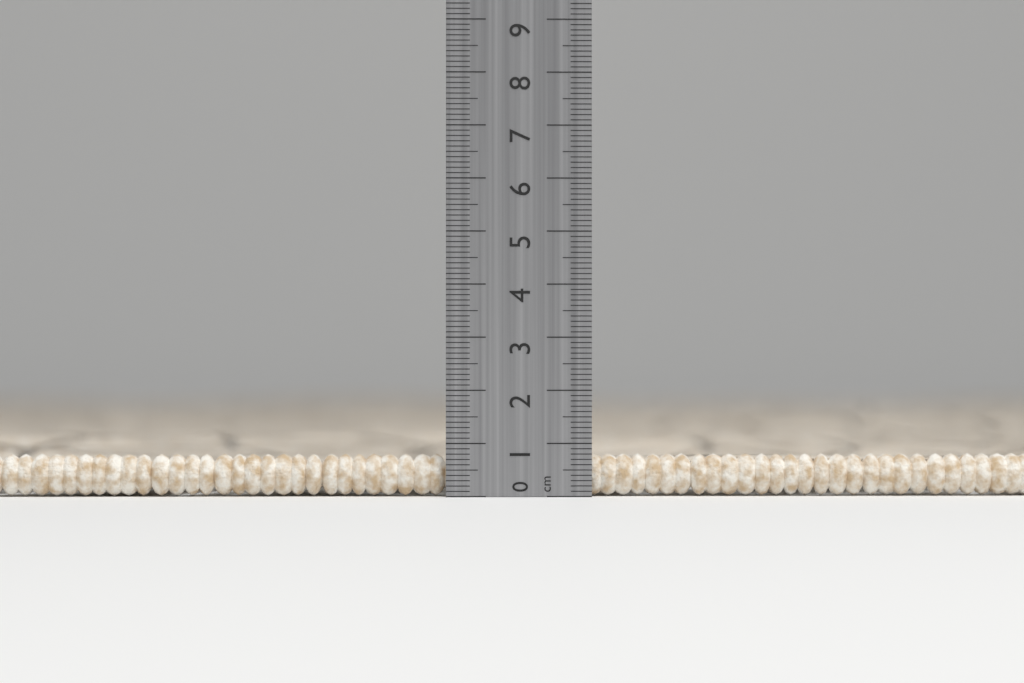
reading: 0.8 cm
